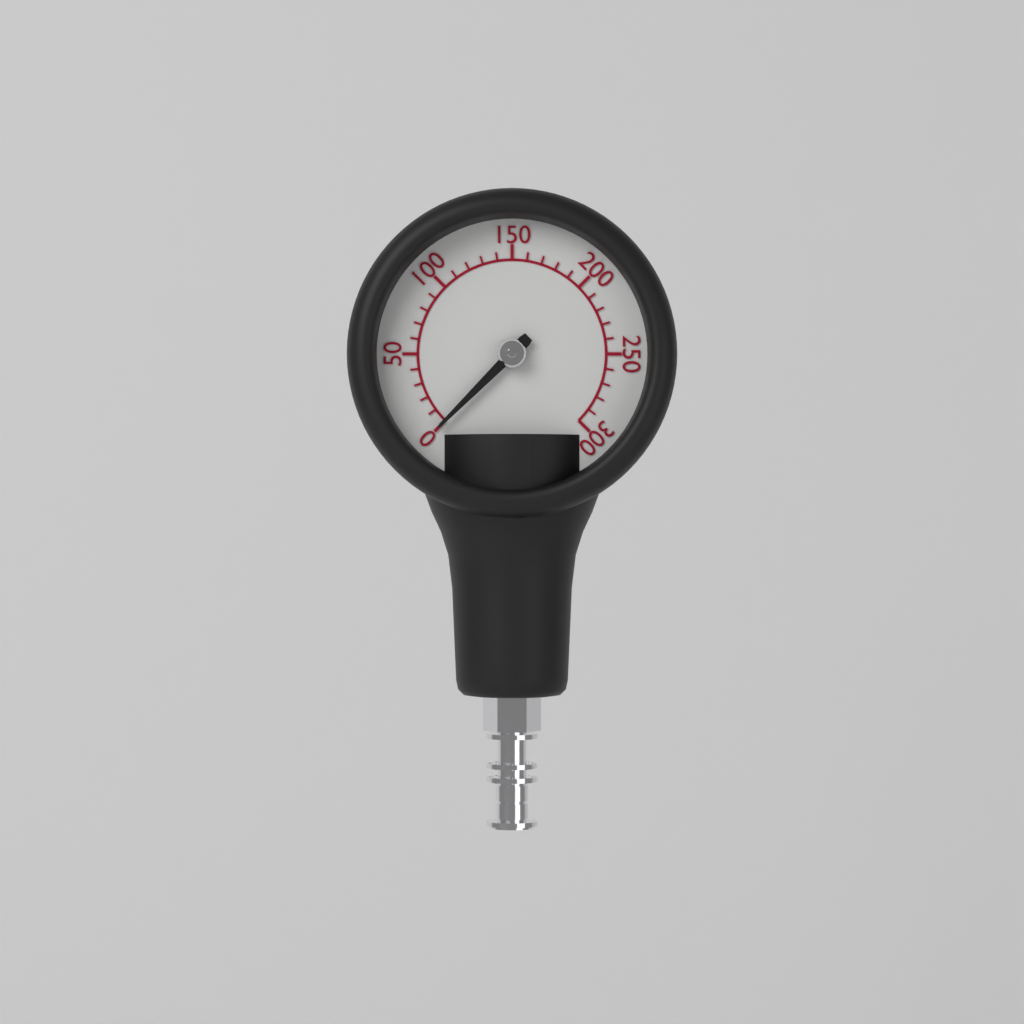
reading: 0 psi
